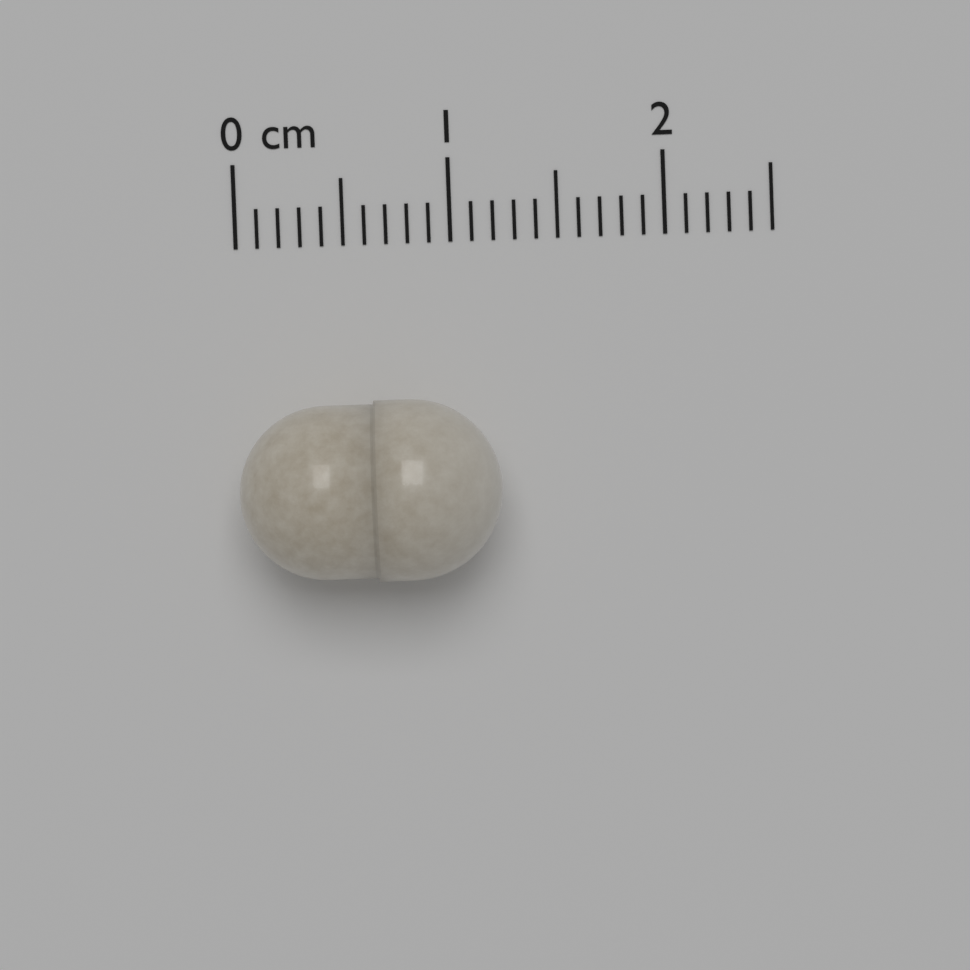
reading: 1.2 cm
